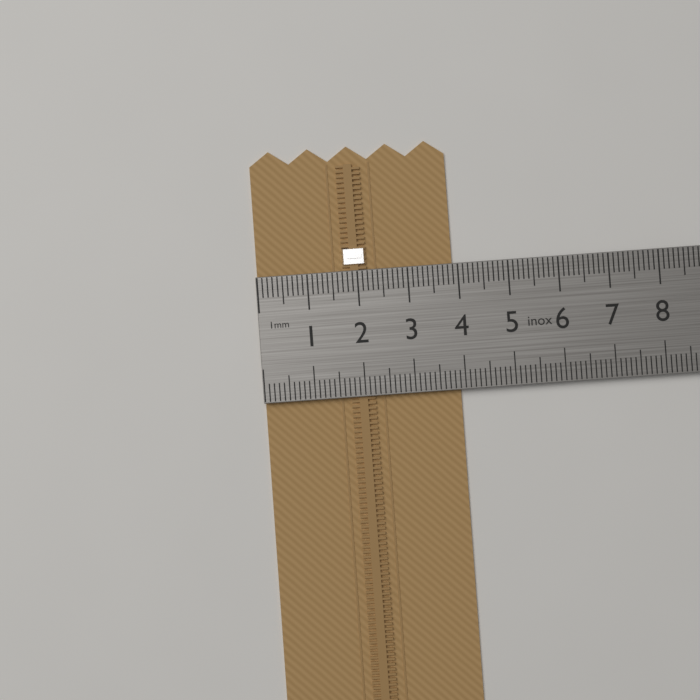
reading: 3.9 cm
